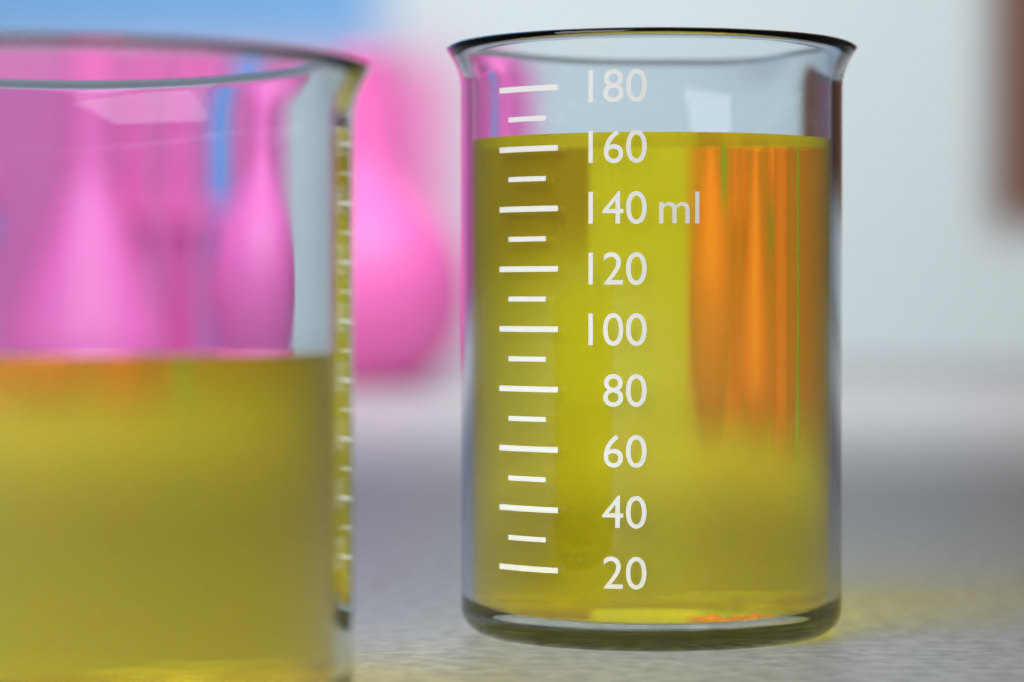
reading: 165 ml
